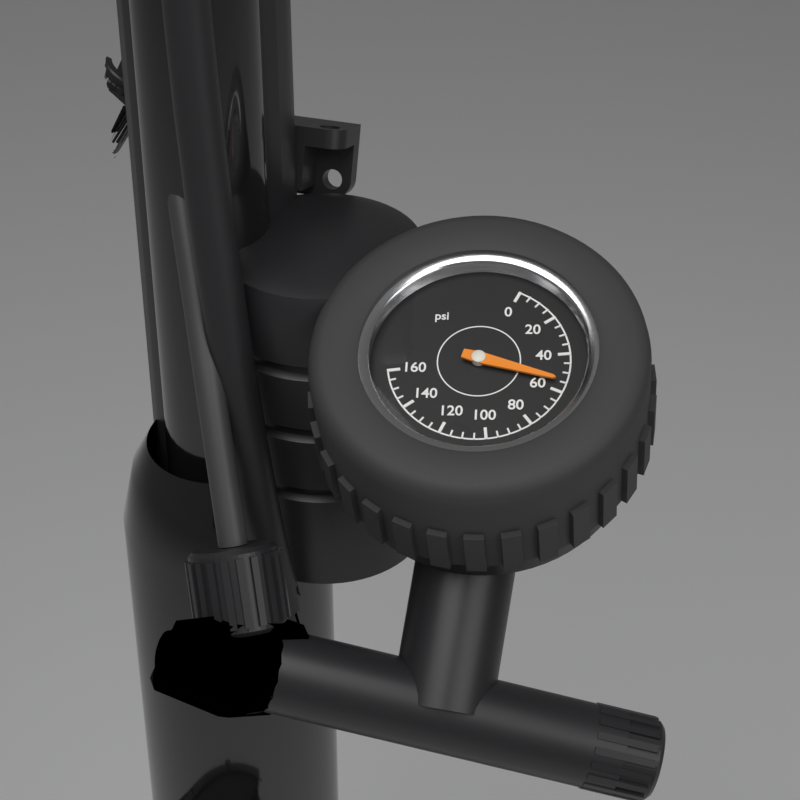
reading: 55 psi
